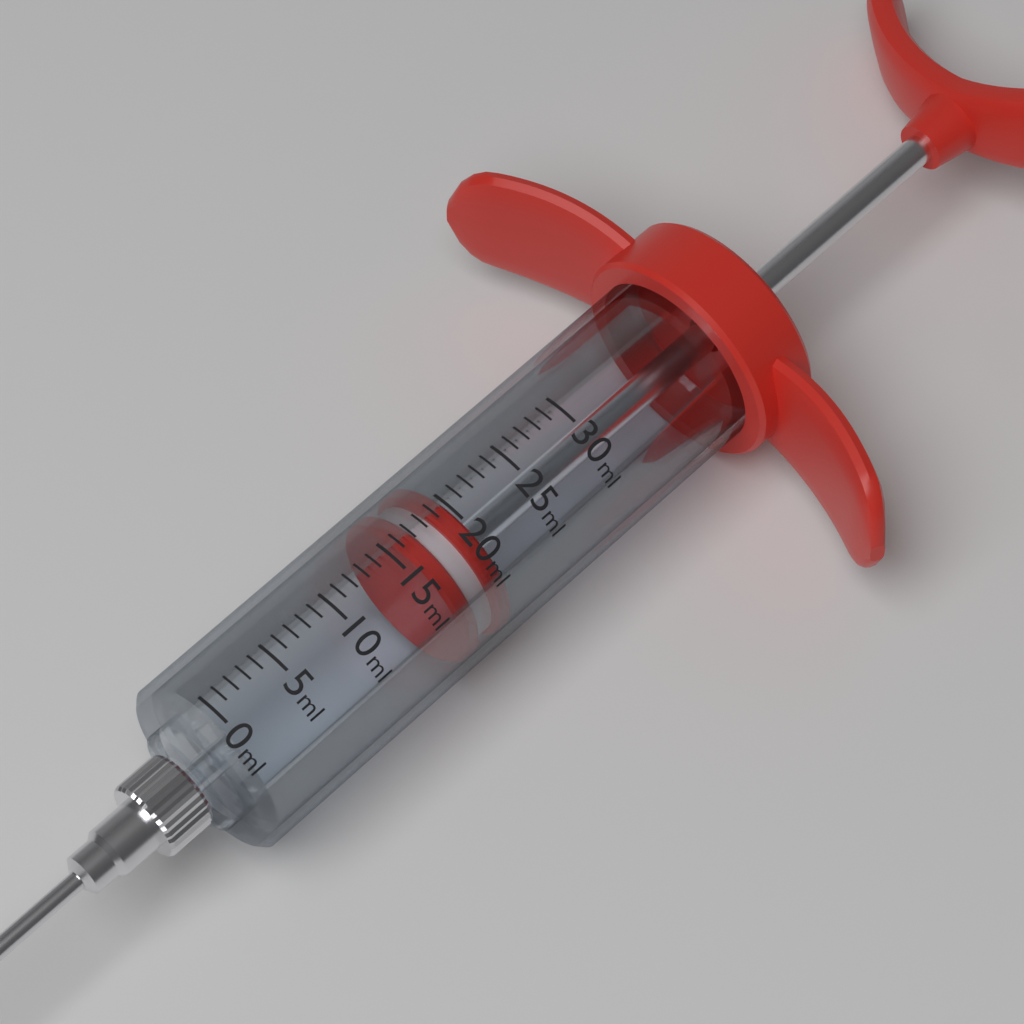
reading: 16 ml
